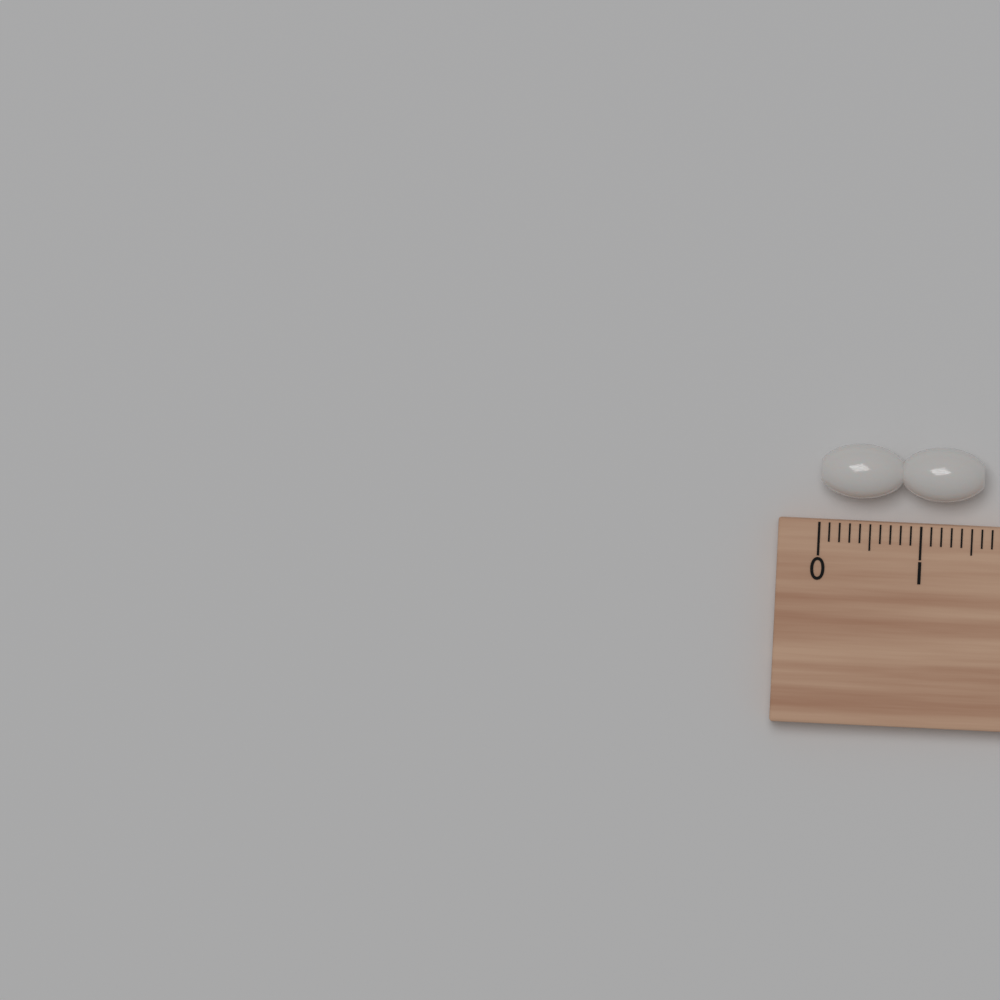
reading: 1.6 cm
